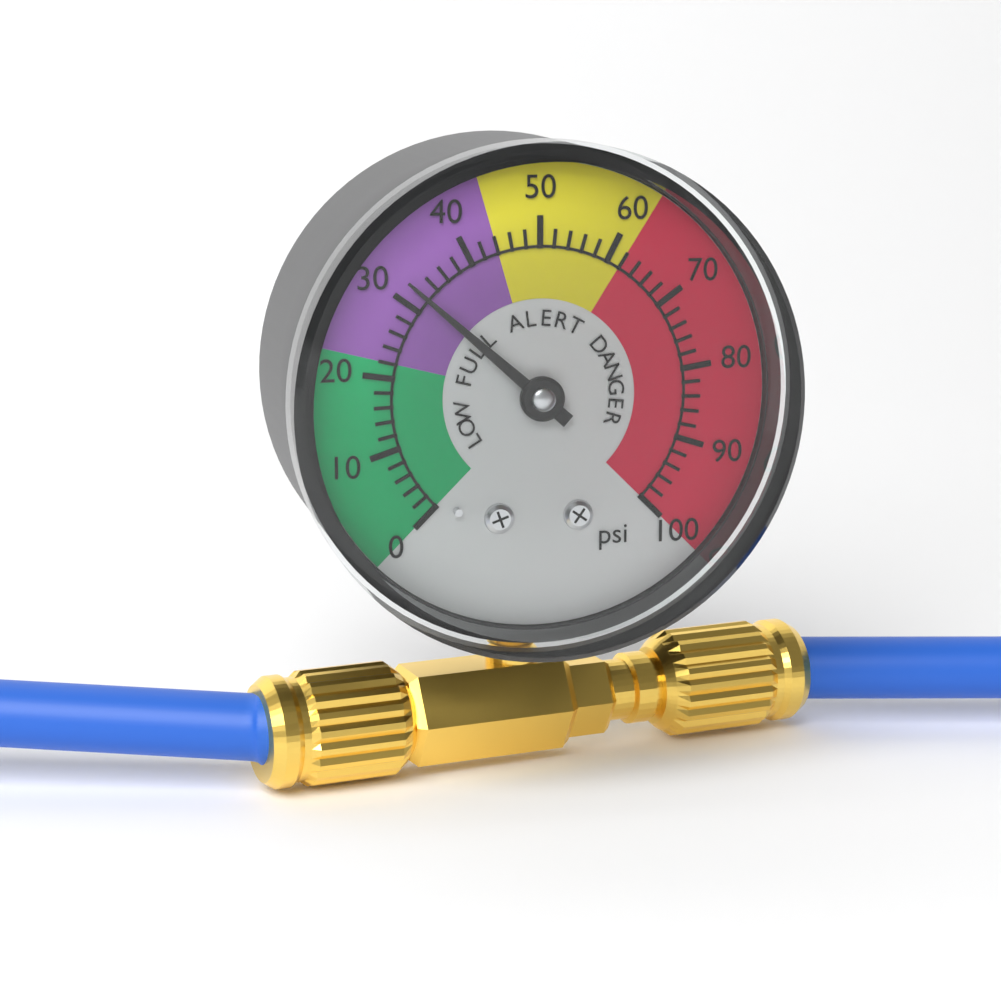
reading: 32 psi
